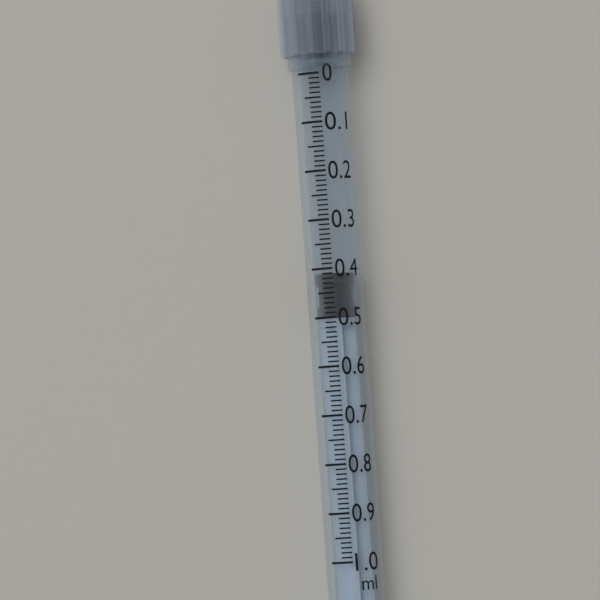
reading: 0.41 ml
